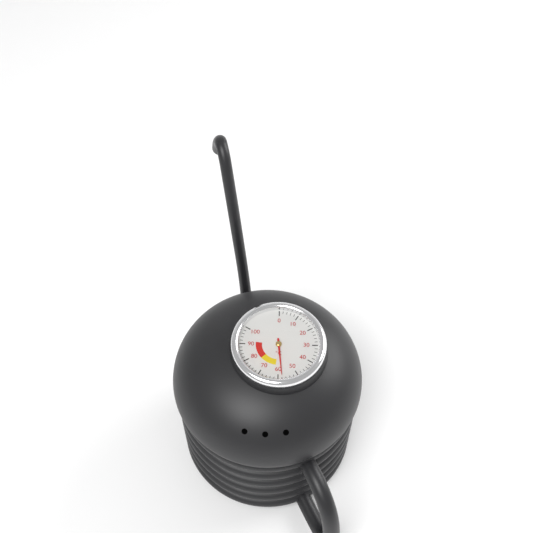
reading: 58 °C
